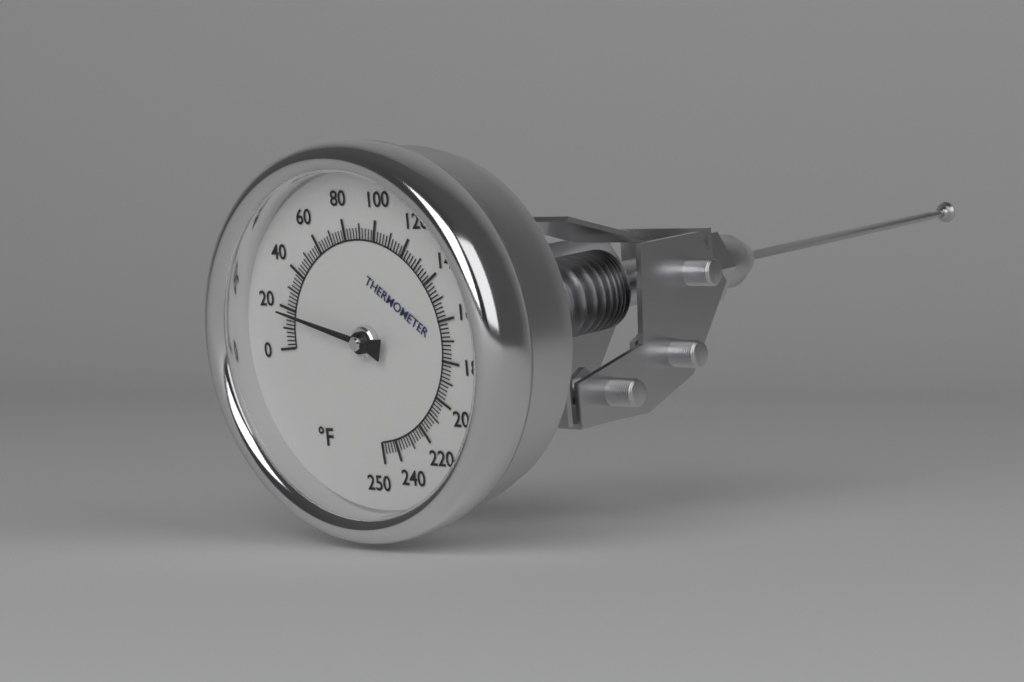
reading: 18 °F
